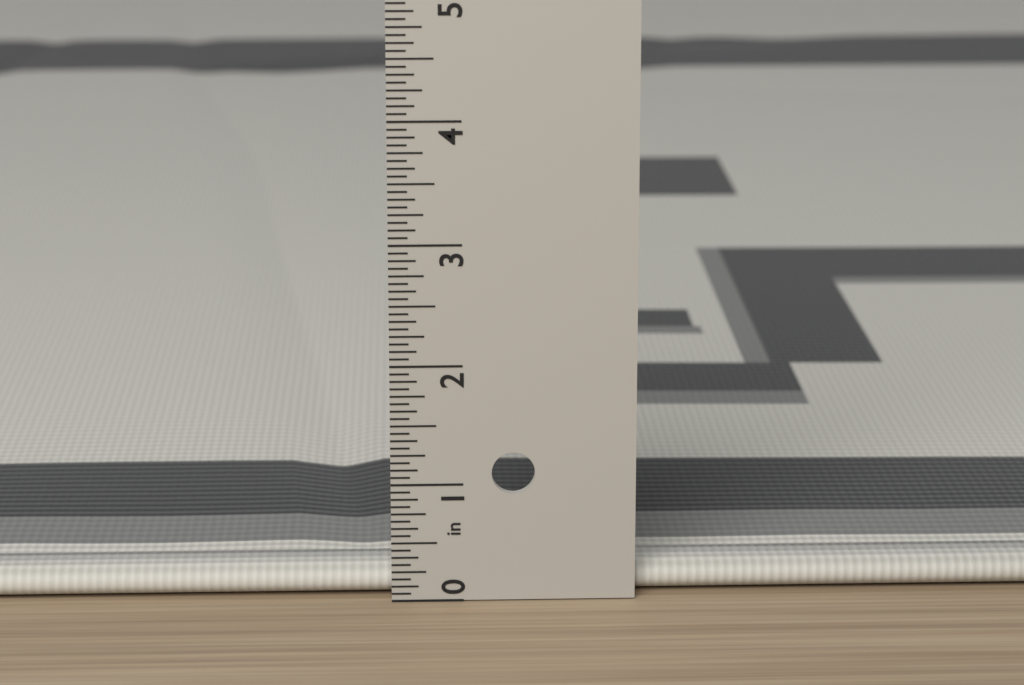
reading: 0.2500 in
